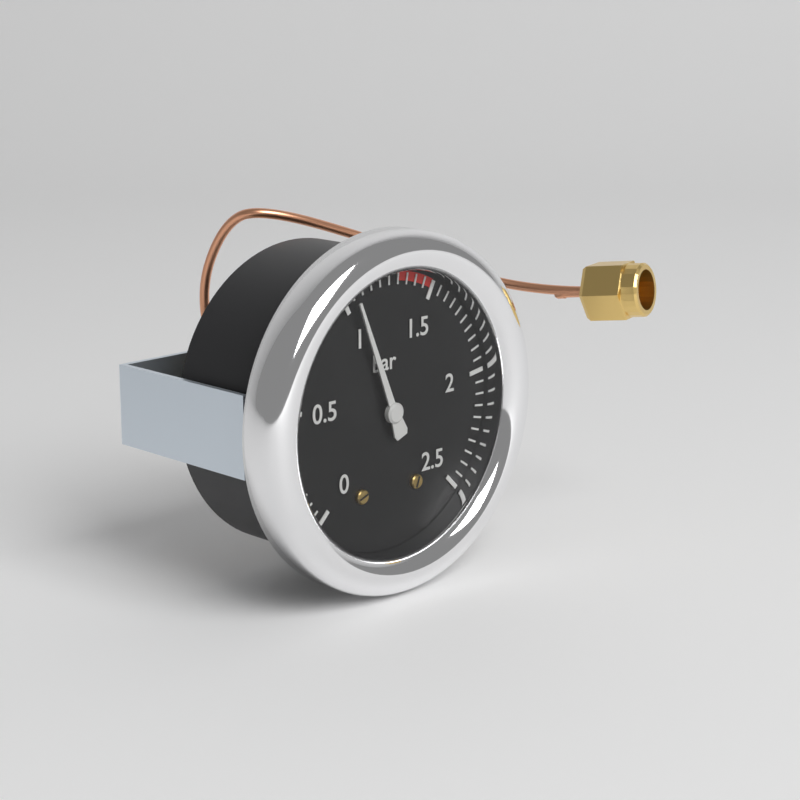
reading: 1.05 bar
